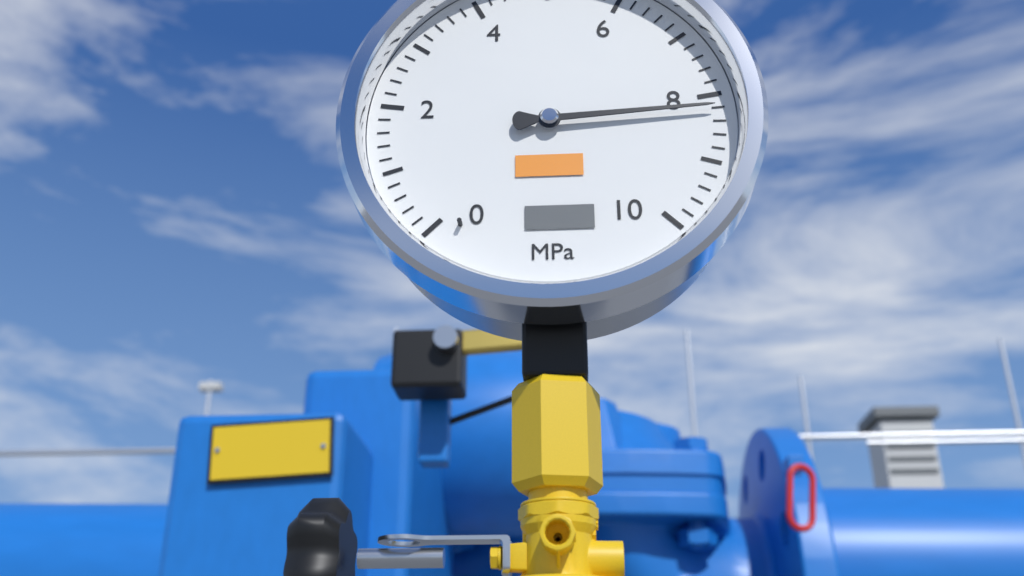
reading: 8.2 MPa
